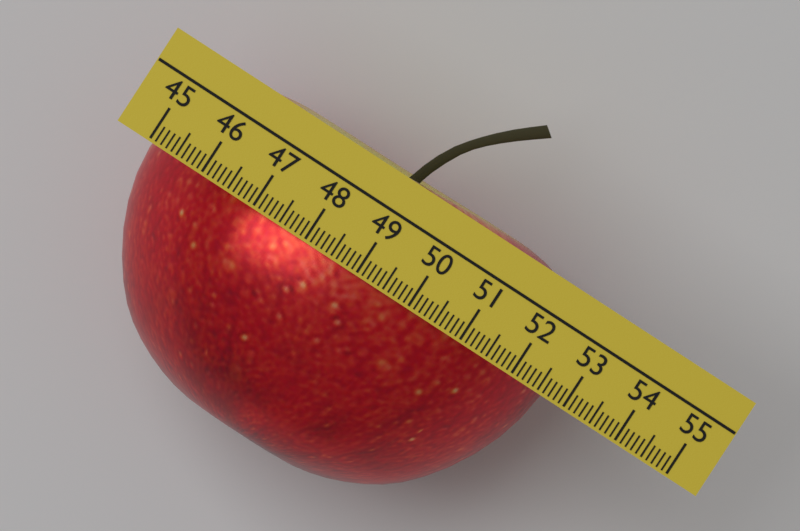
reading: 52.7 (no unit)
